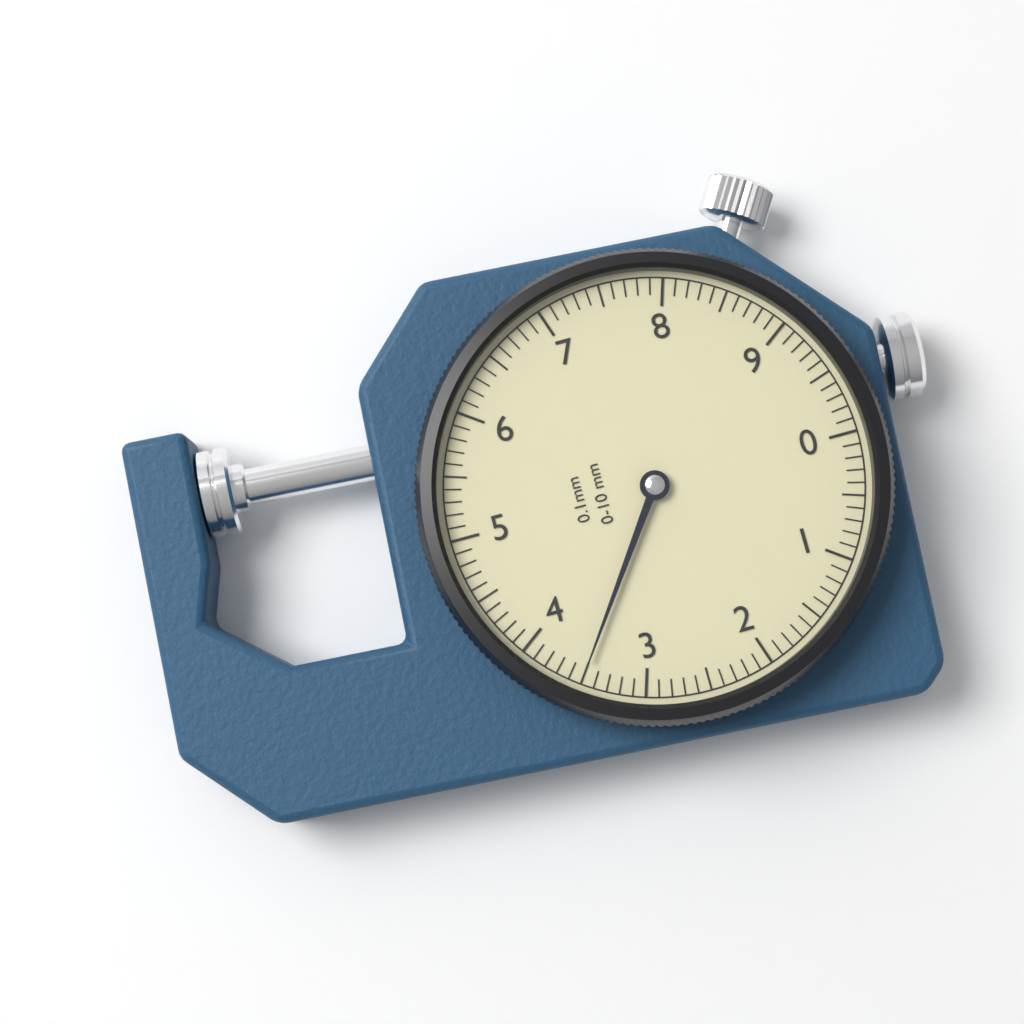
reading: 3.5 mm
